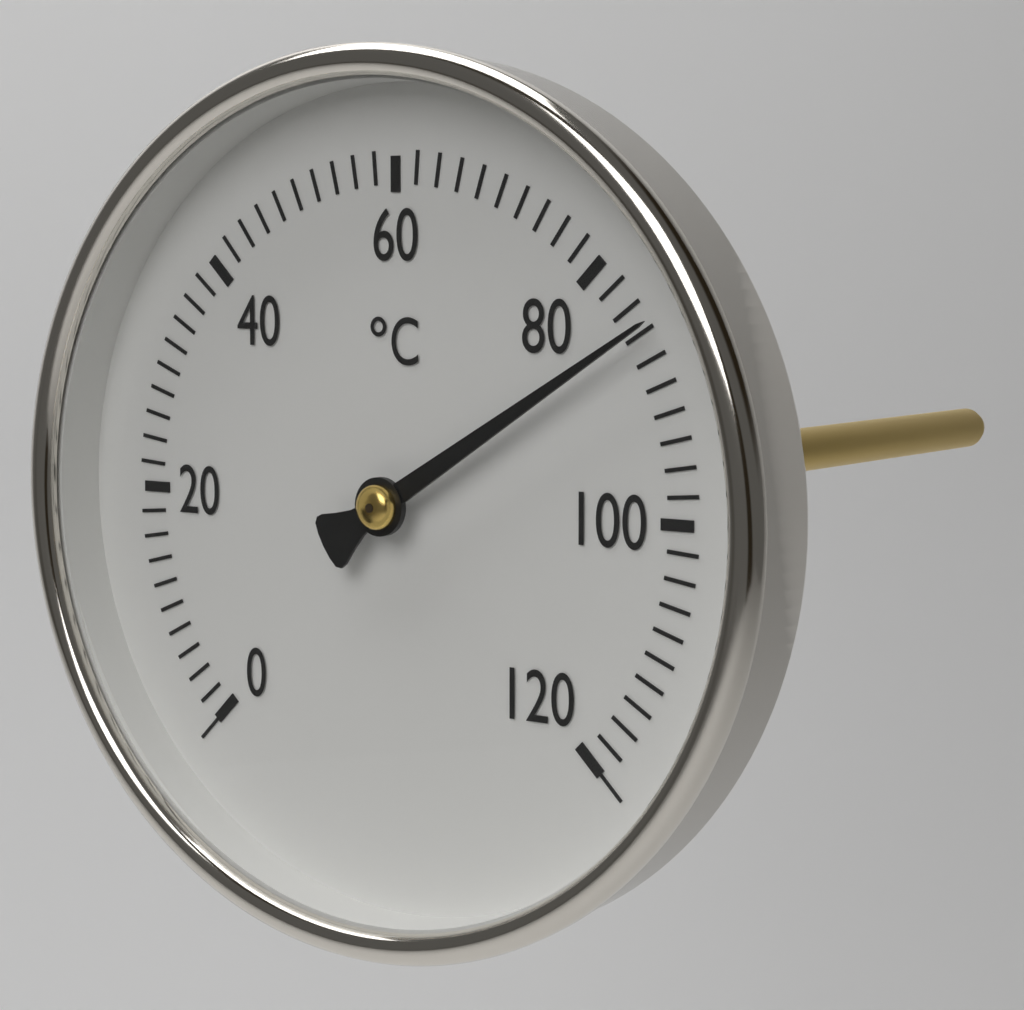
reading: 86 °C
